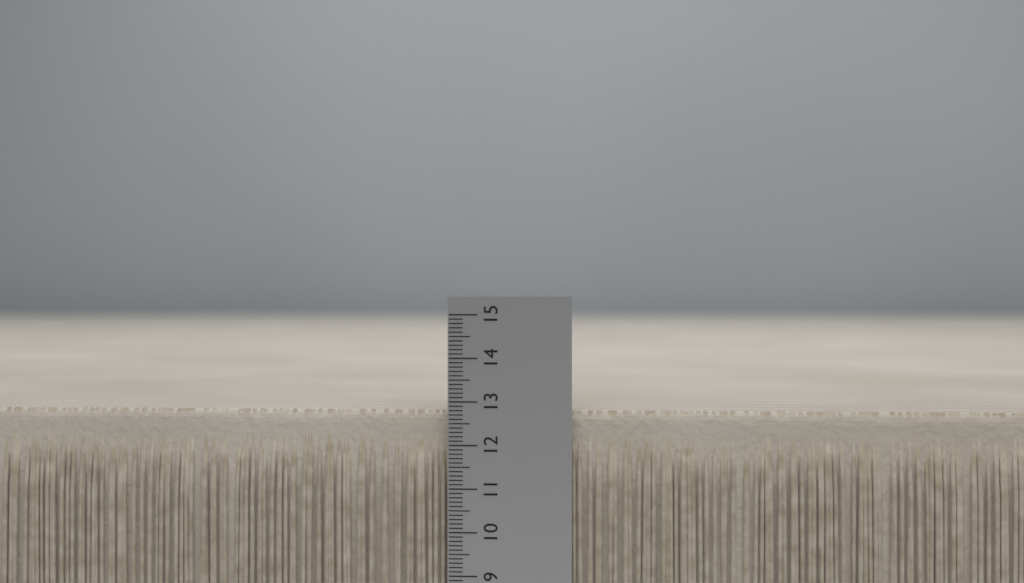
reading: 12.8 (no unit)
